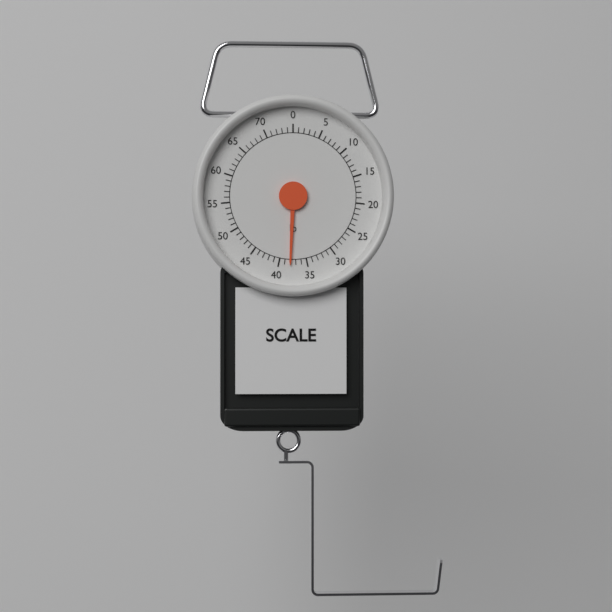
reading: 38 lb
